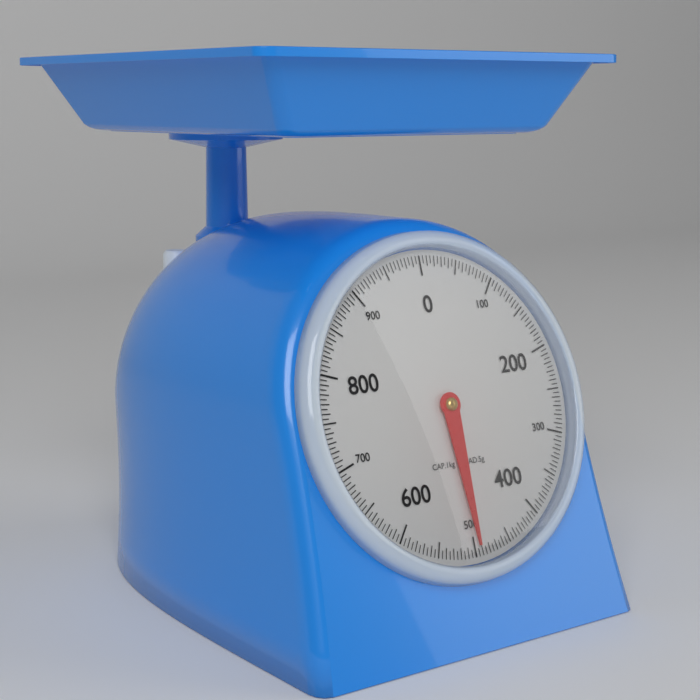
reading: 495 g
